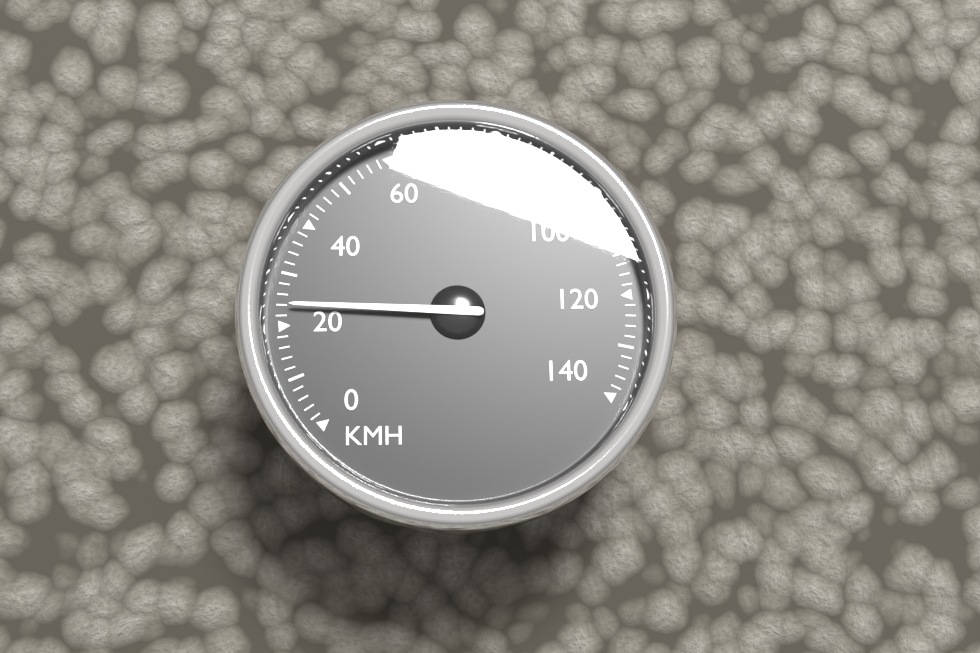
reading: 24 km/h
